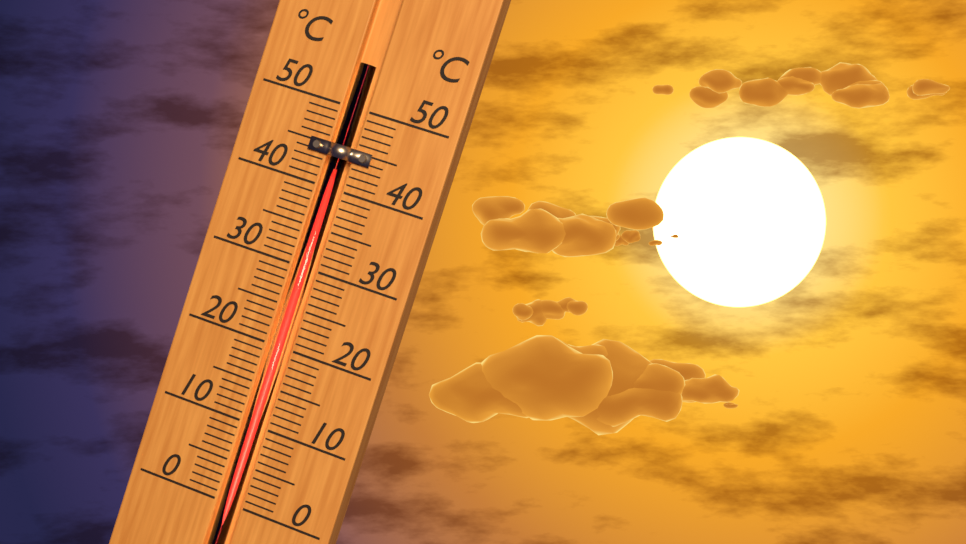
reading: 41 °C
